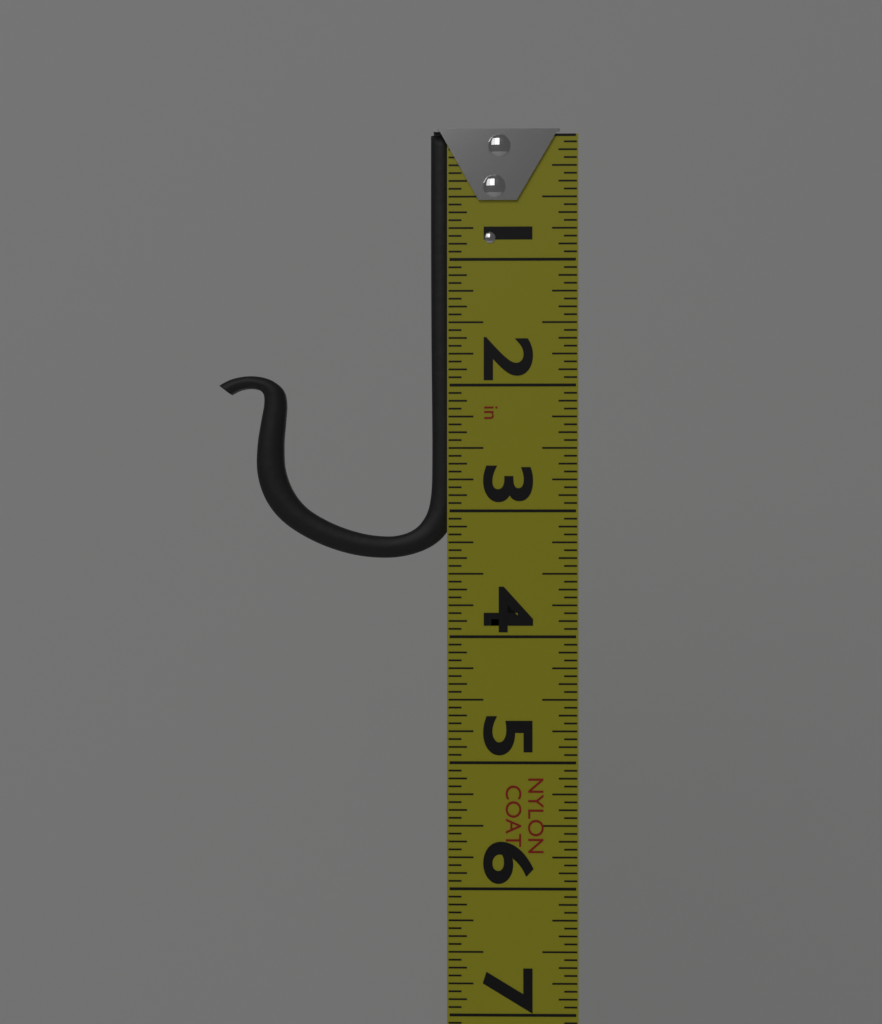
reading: 3.3750 in
